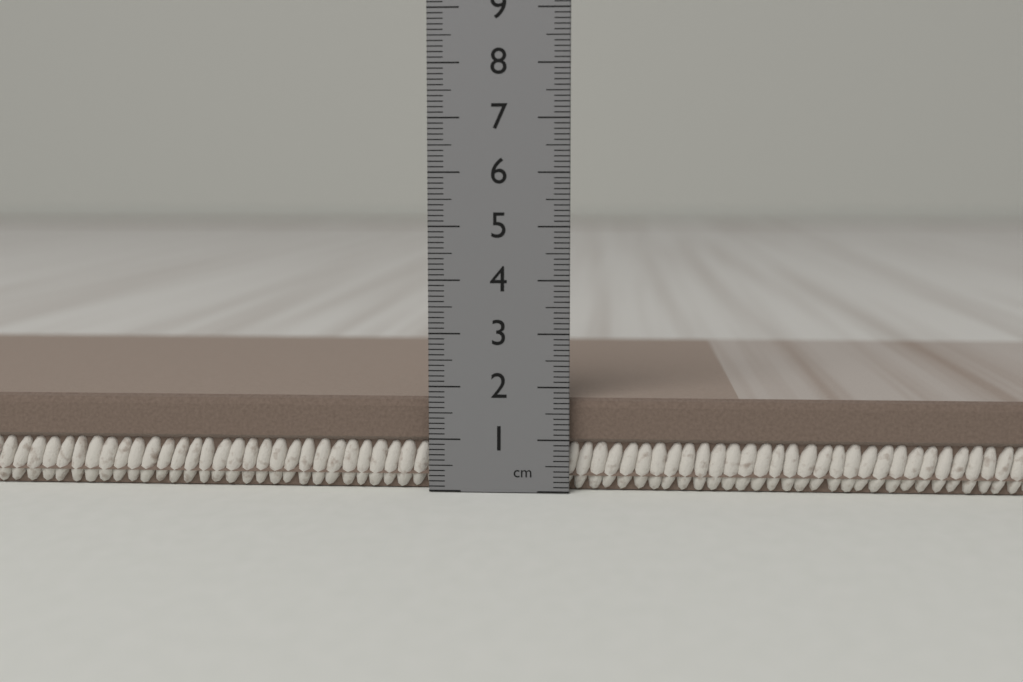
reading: 1.8 cm
